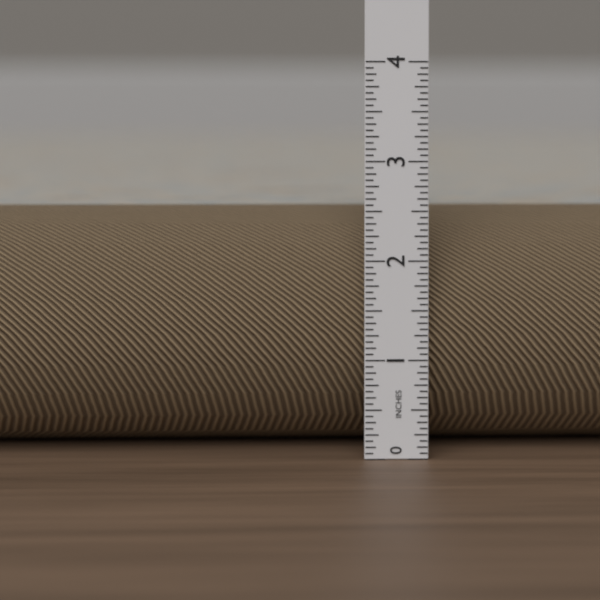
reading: 2.5000 in
